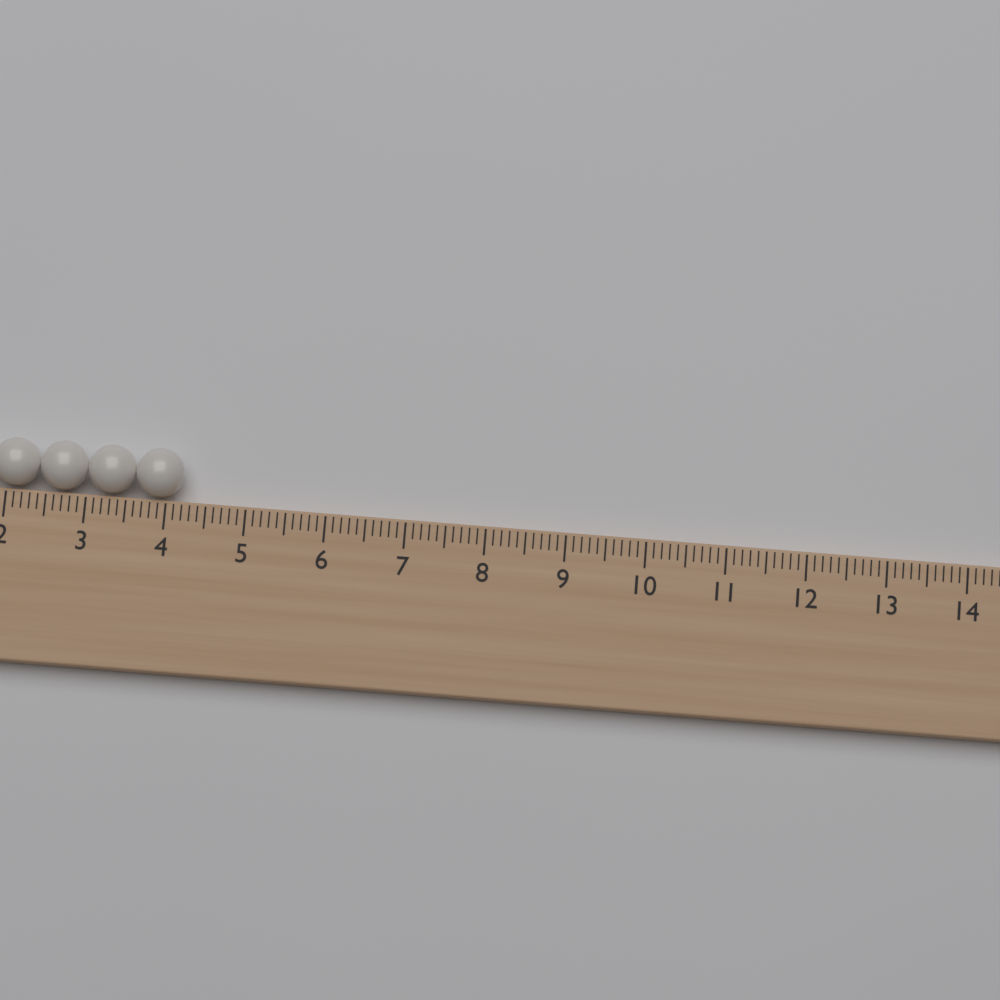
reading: 4.2 (no unit)
